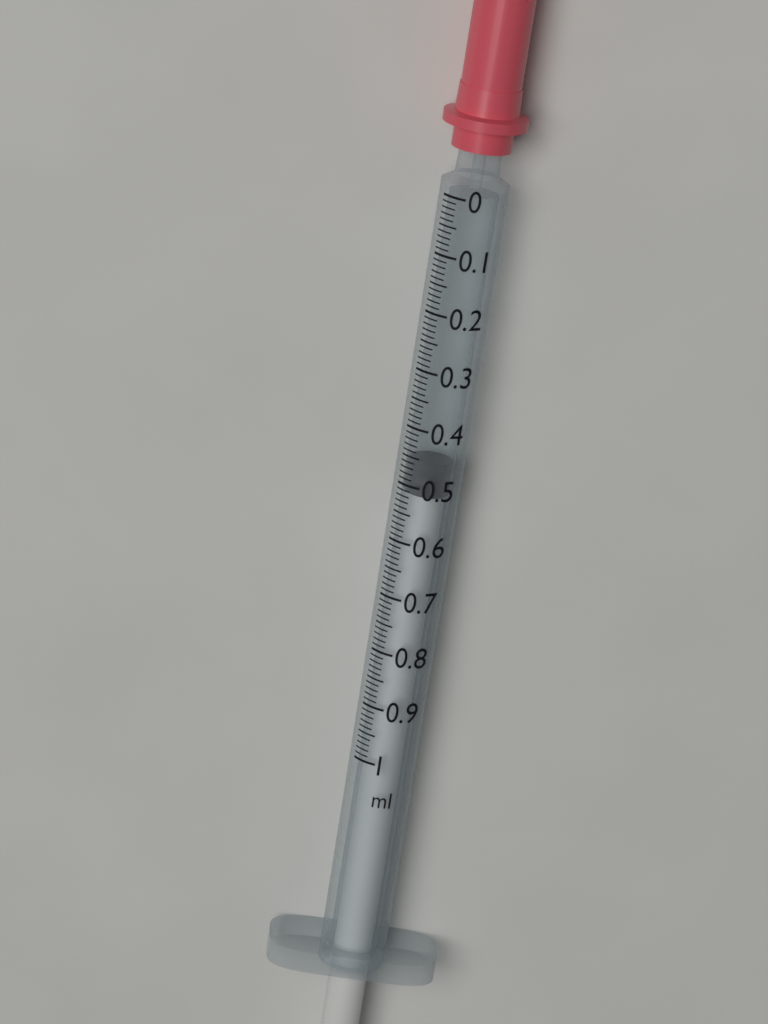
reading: 0.46 ml
